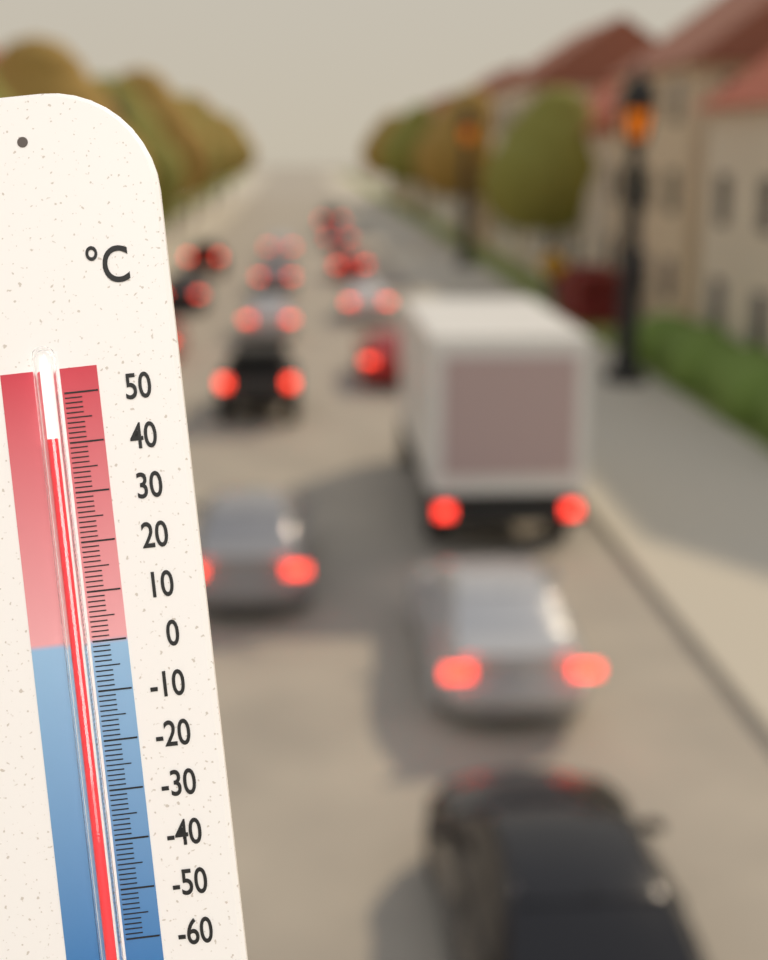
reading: 41 °C
